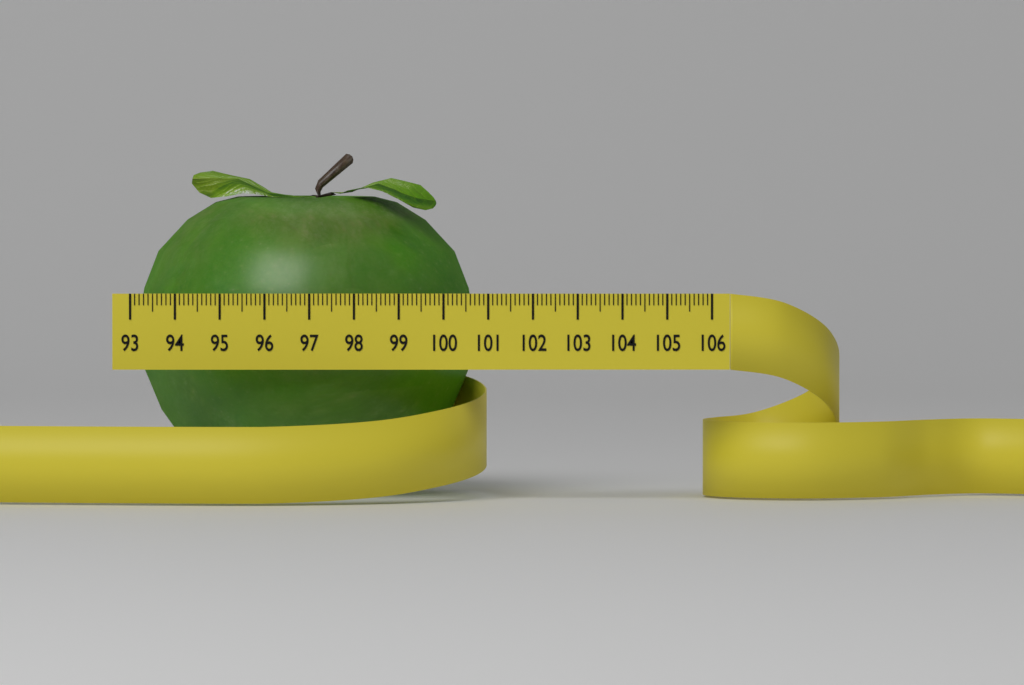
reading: 100.7 (no unit)
